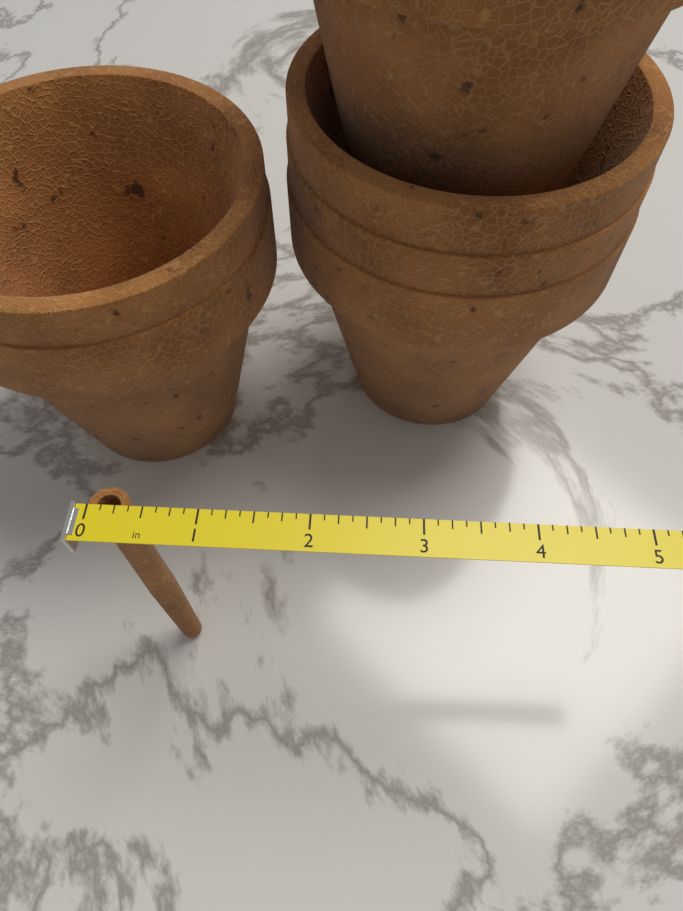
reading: 0.375 in
